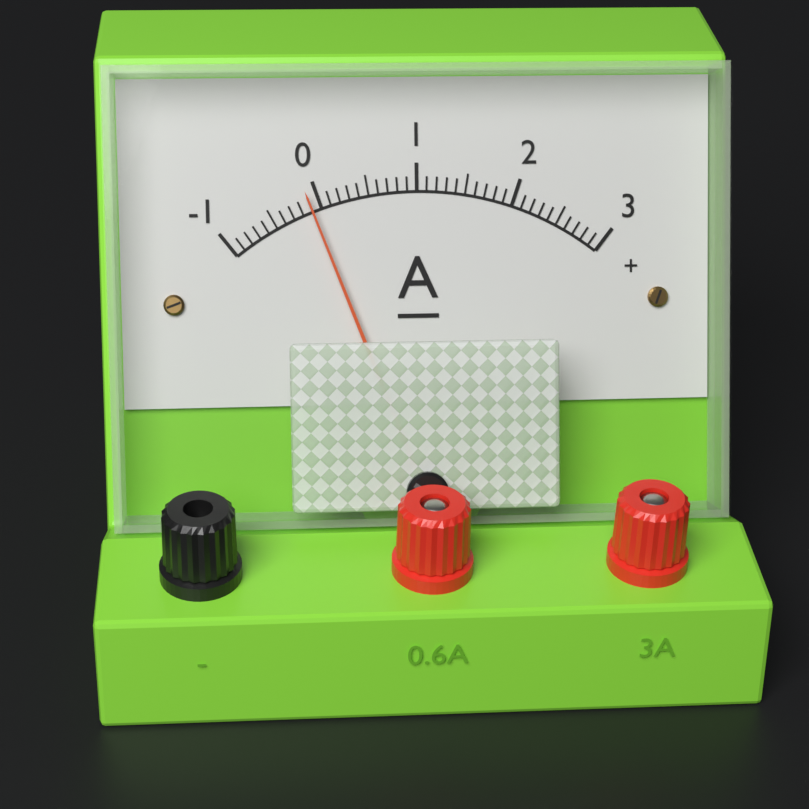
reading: -0.1 A
